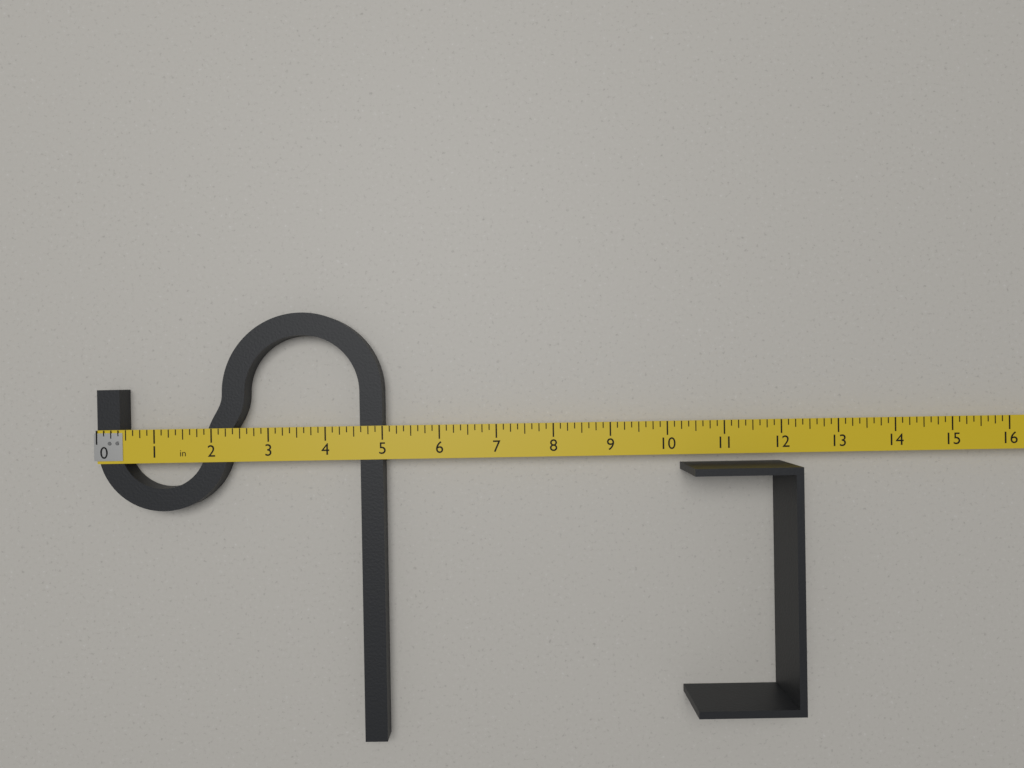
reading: 5.000 in
